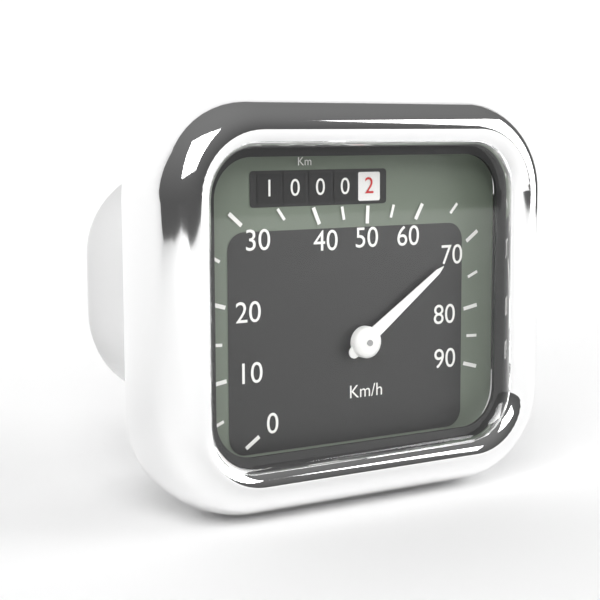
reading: 70 km/h
